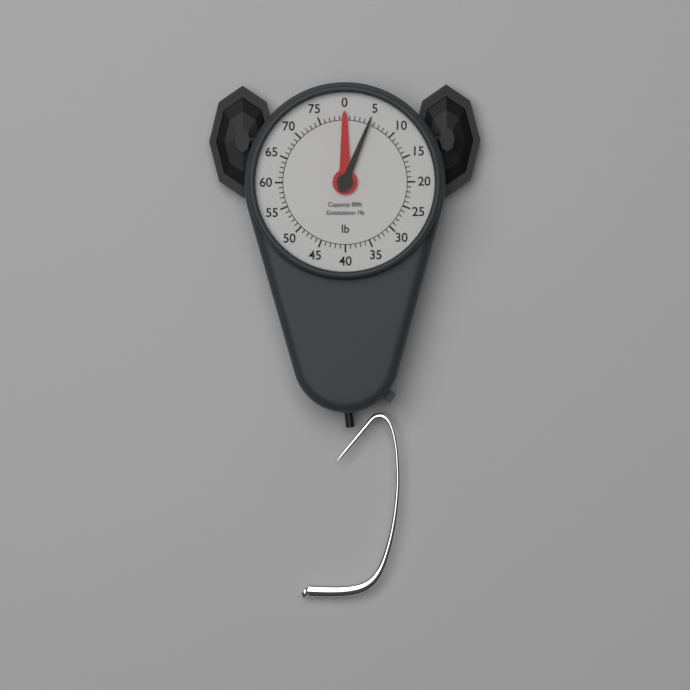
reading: 5 lb
